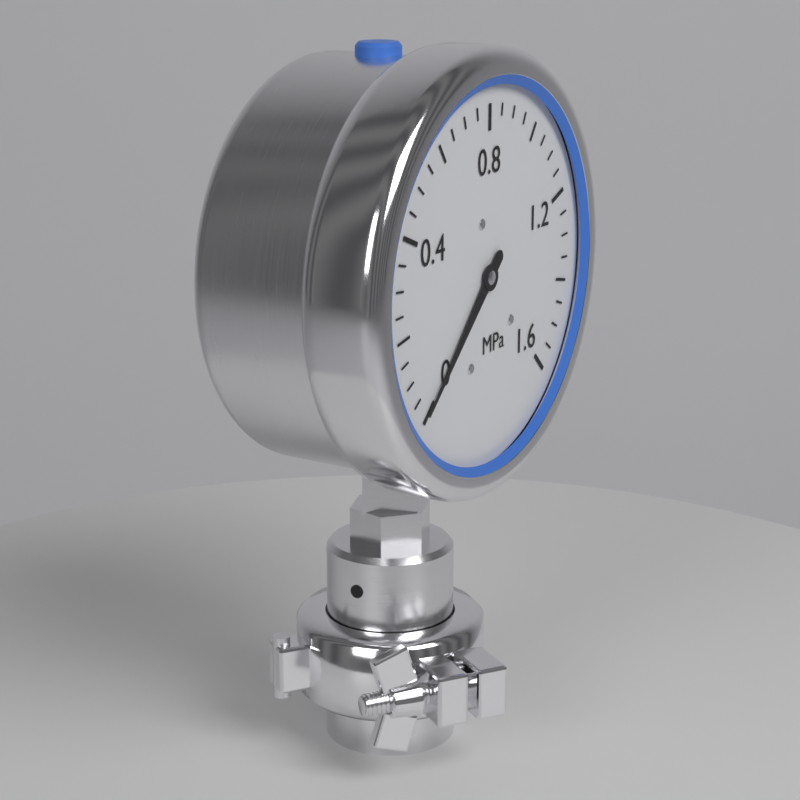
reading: 0.00 MPa
